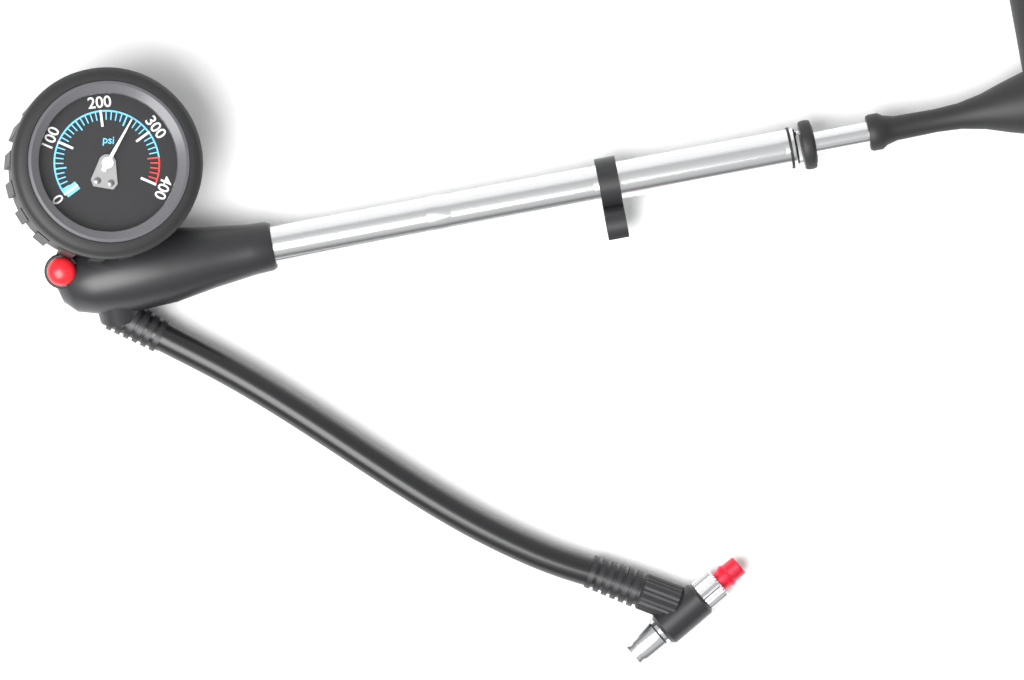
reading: 260 psi
